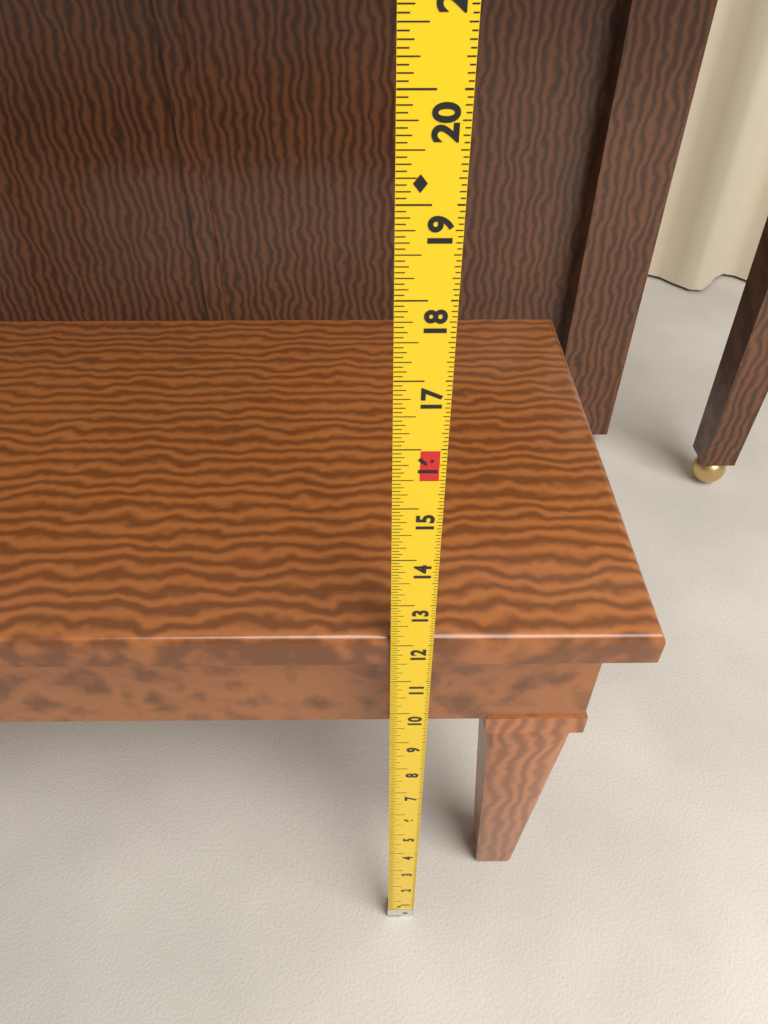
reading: 12.1250 in
